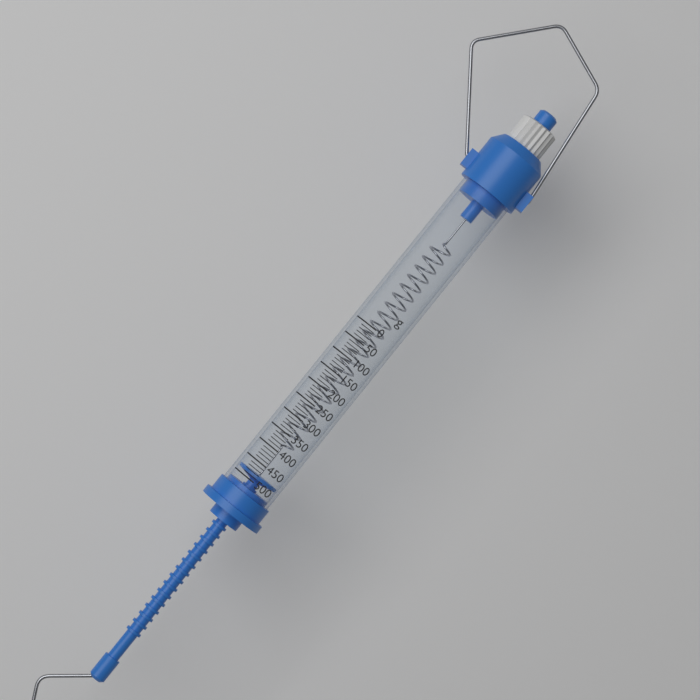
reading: 480 g
